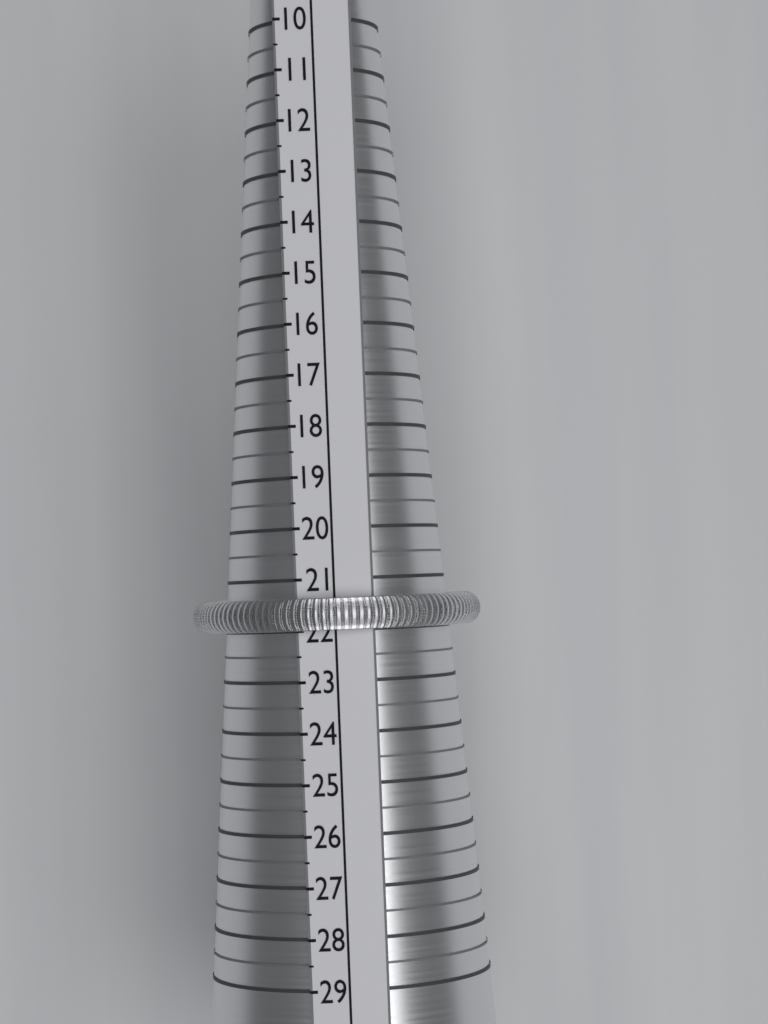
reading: 22.0 (no unit)
